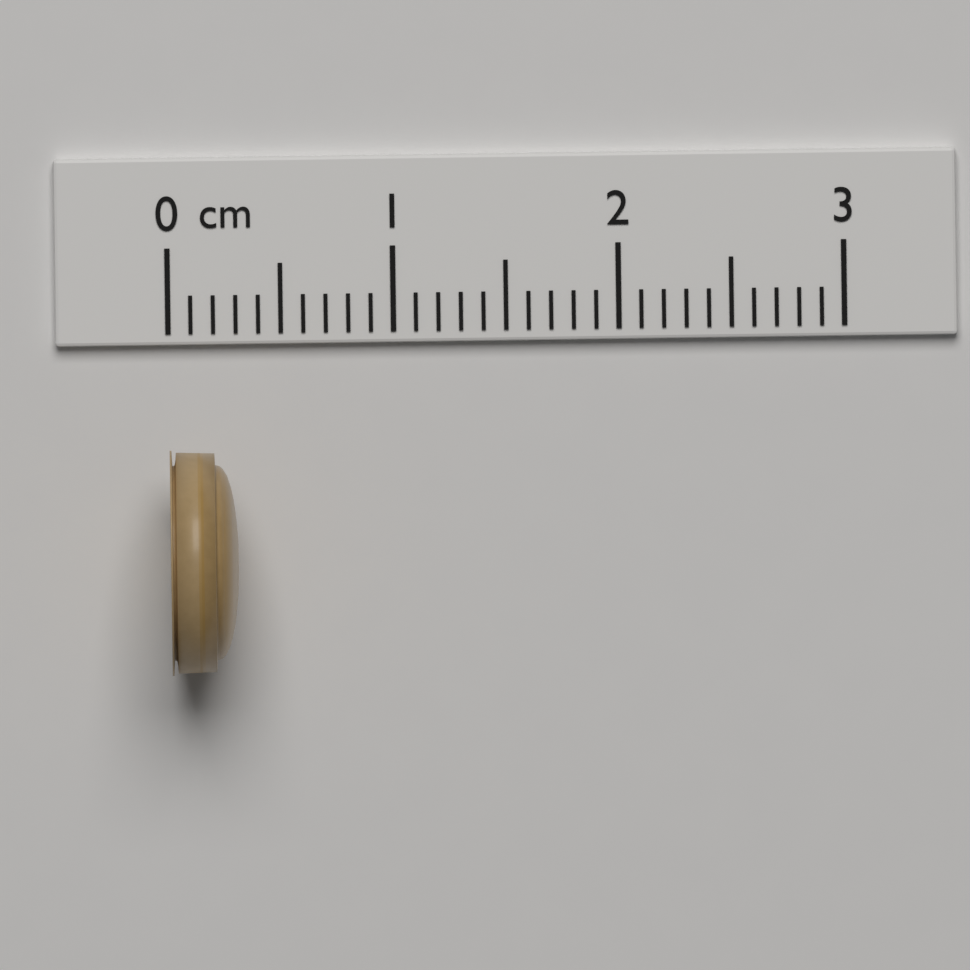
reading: 0.3 cm
